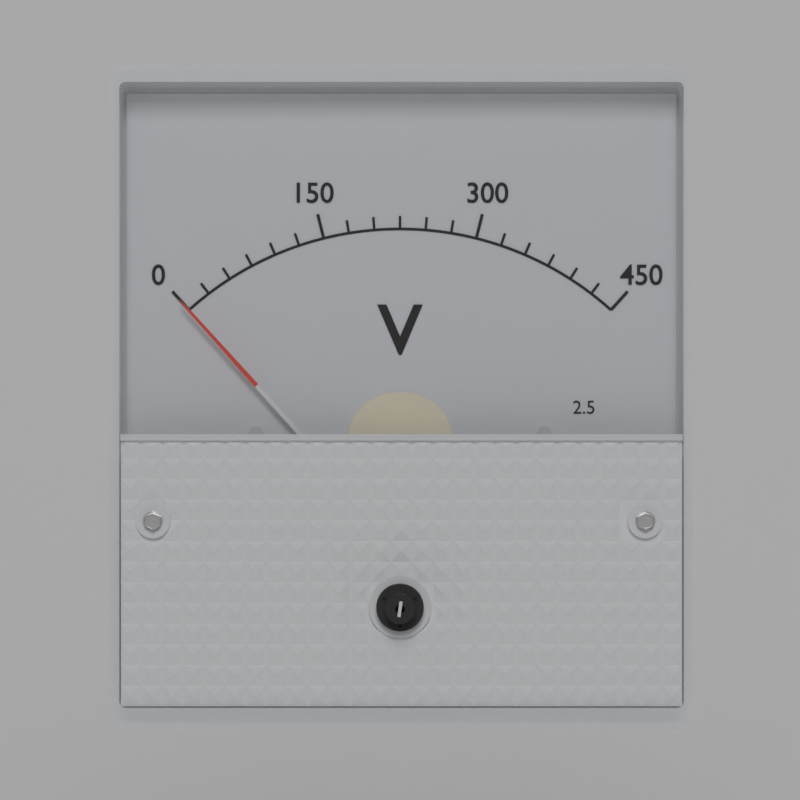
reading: 0 V
